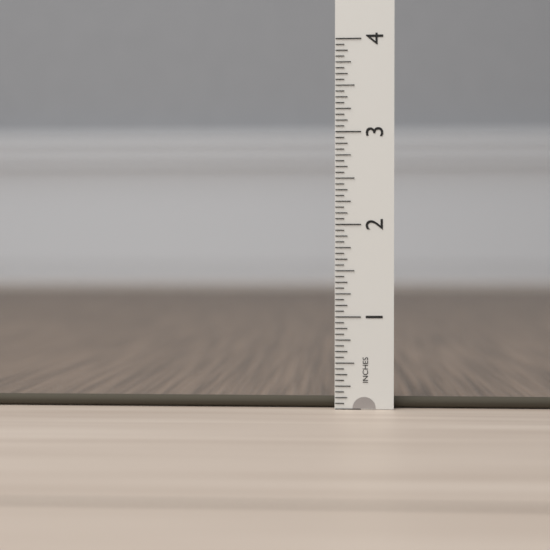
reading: 0.0625 in
